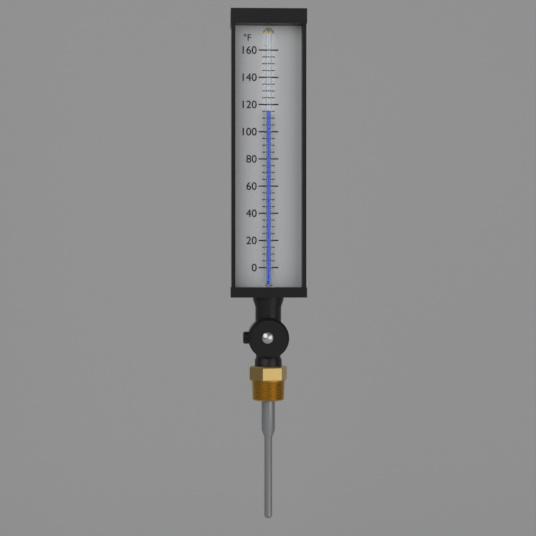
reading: 115 °F
